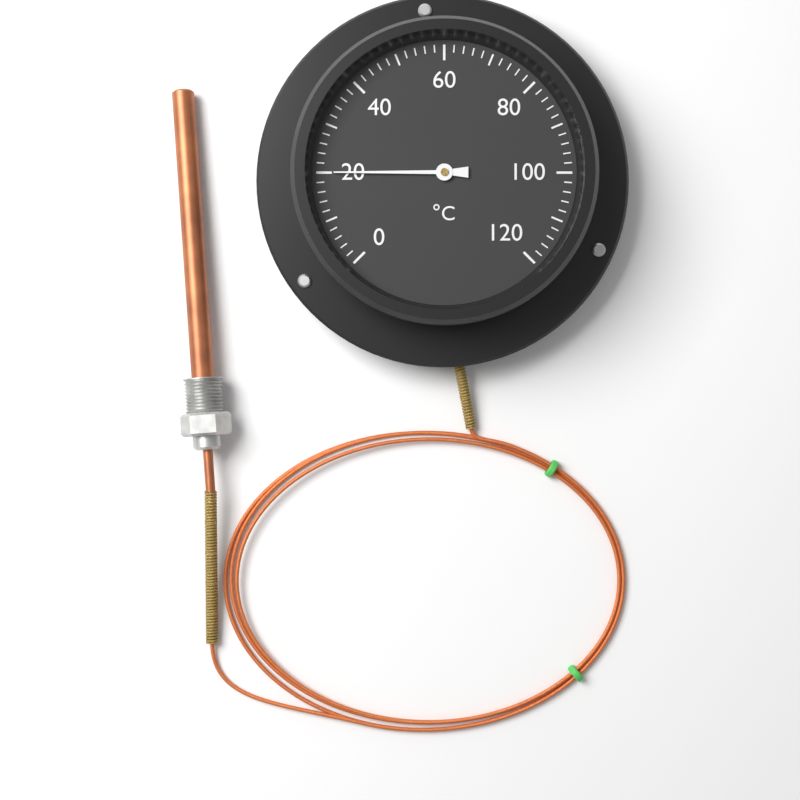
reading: 20 °C
